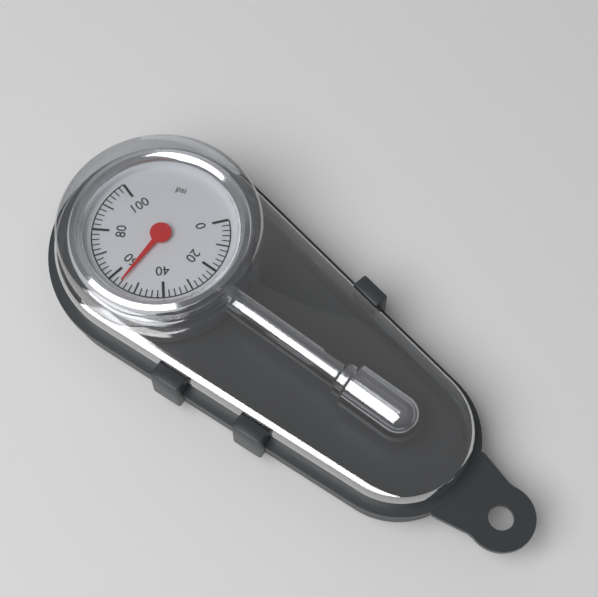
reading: 56 psi
